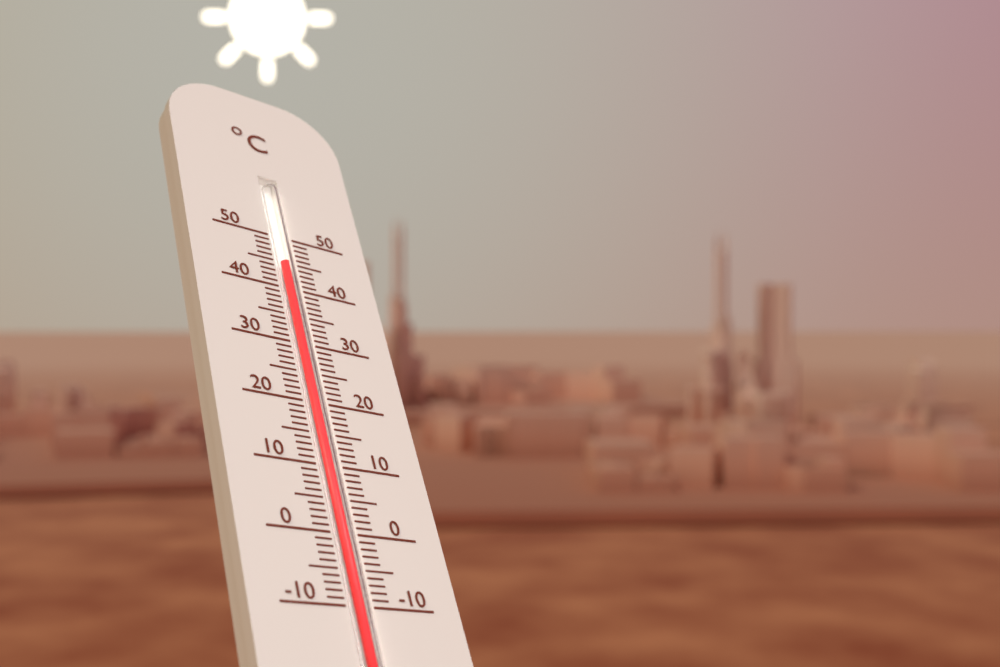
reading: 45 °C
